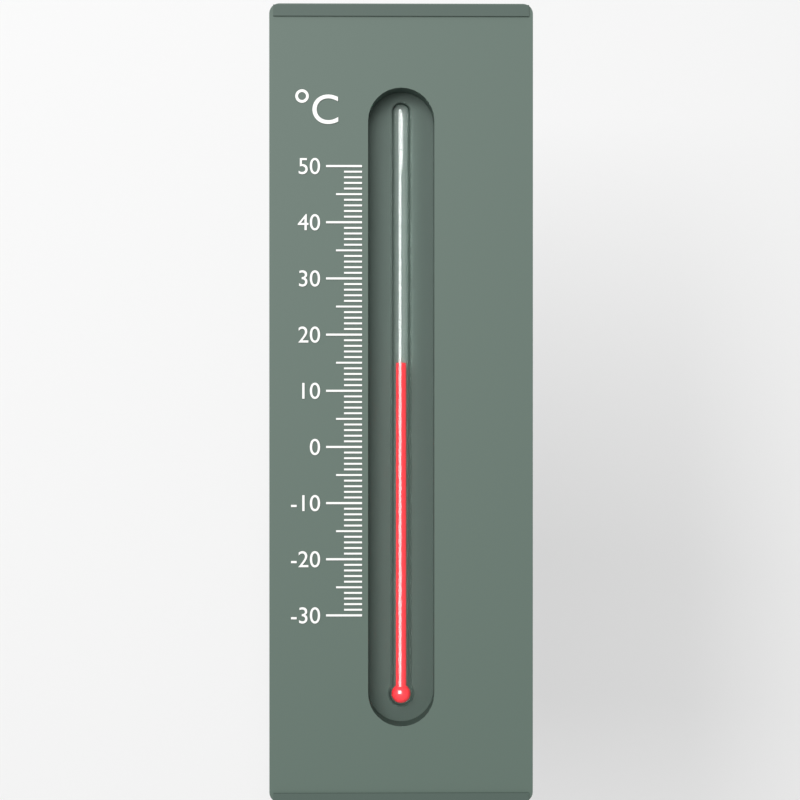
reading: 15 °C
